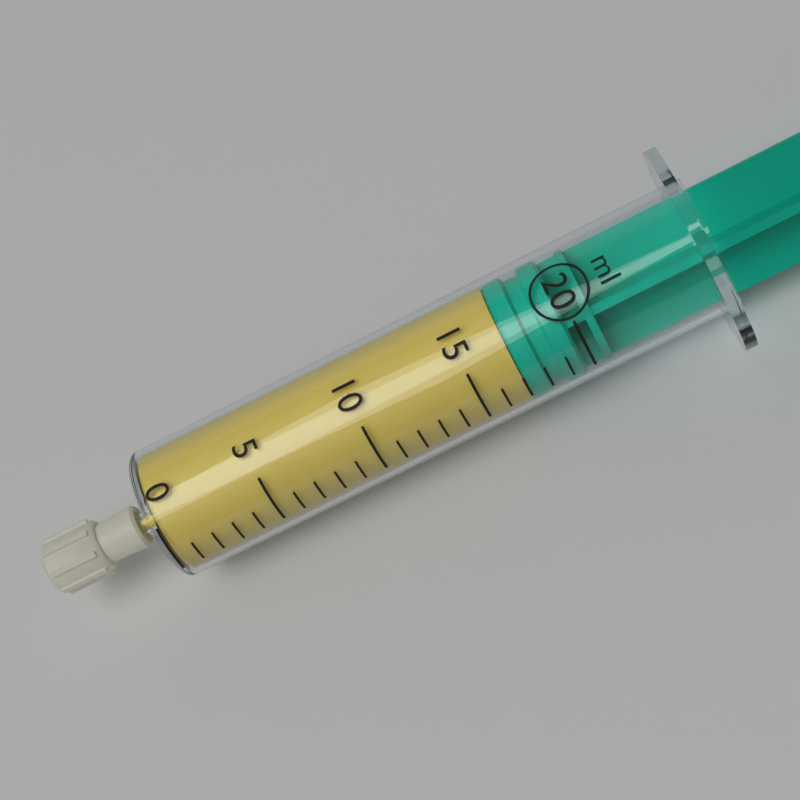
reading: 17 ml
